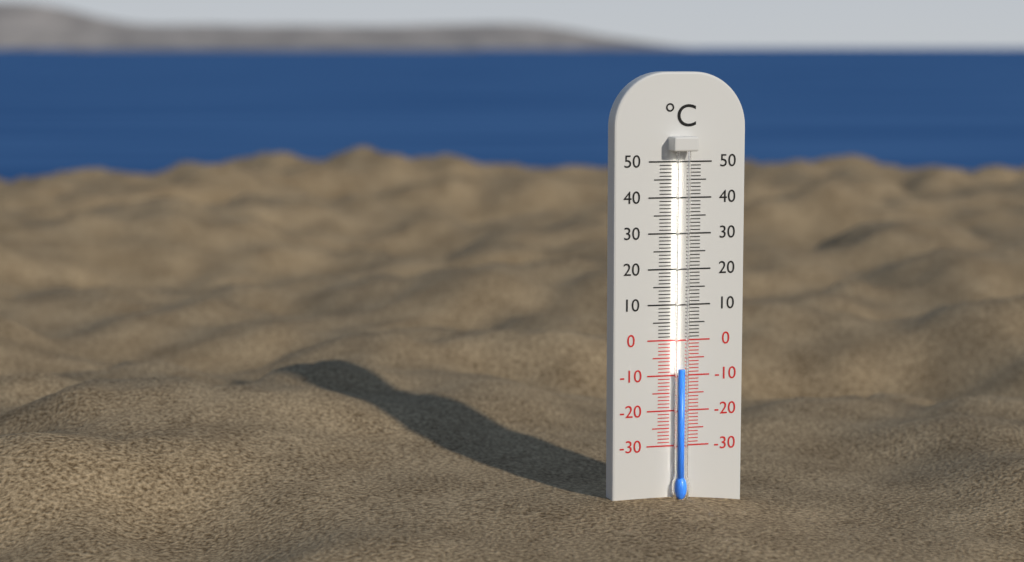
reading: -8 °C
